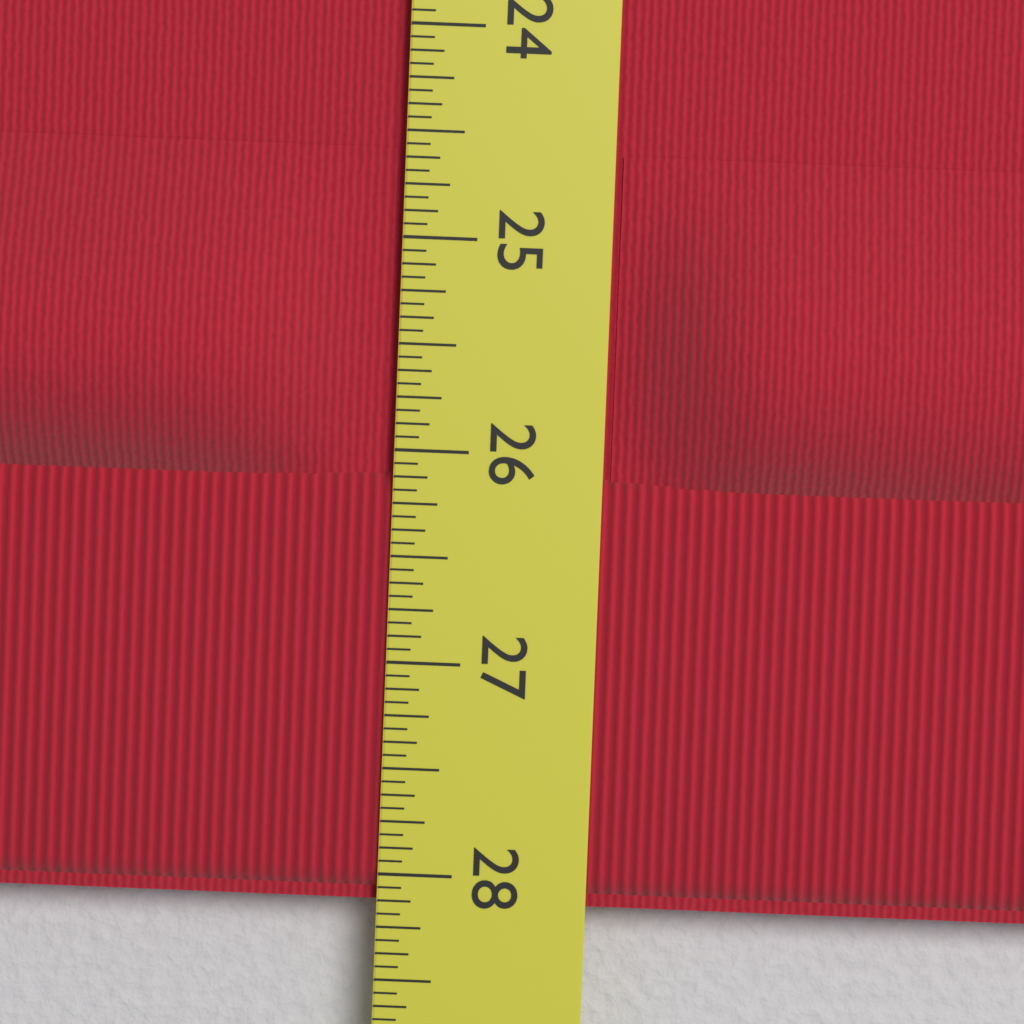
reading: 28.1250 in
